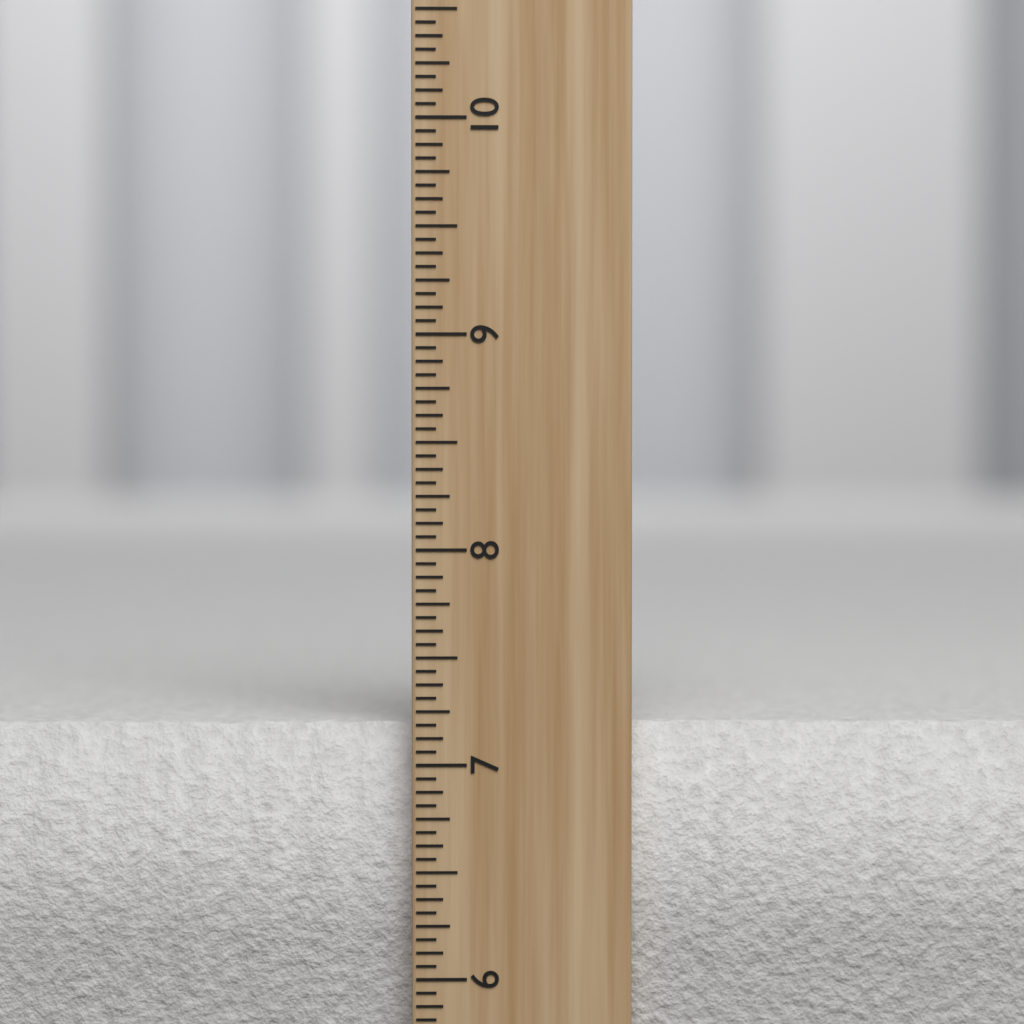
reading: 7.1875 inch
